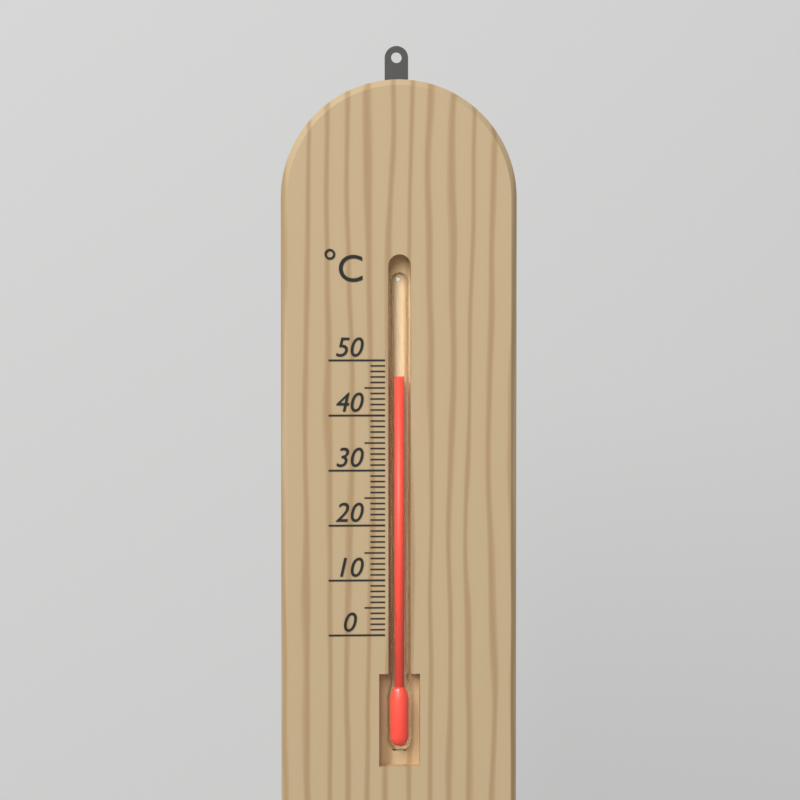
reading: 47 °C
